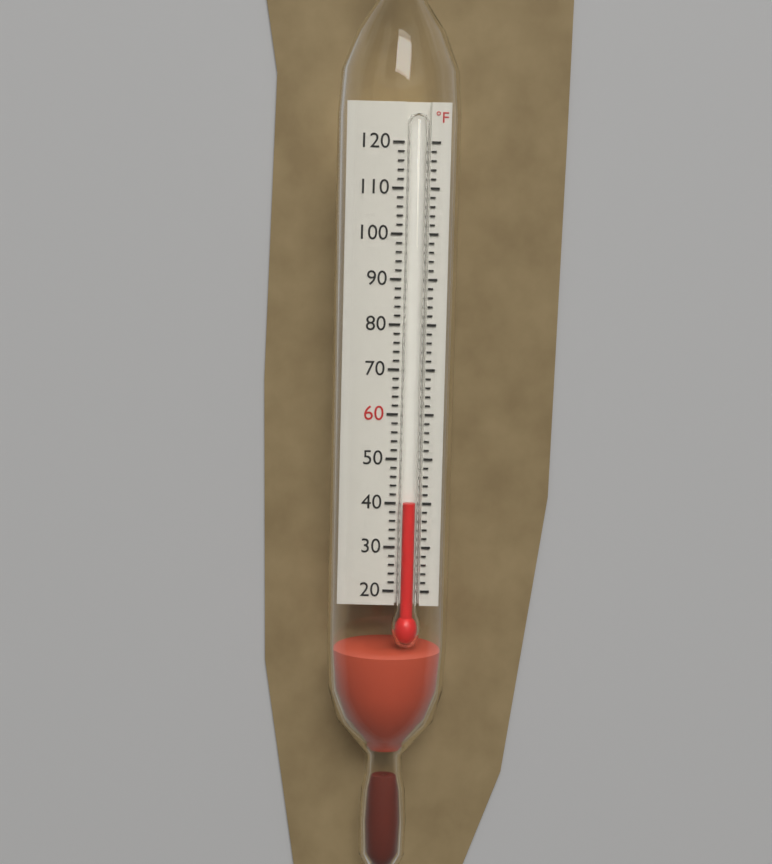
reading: 40 °F
